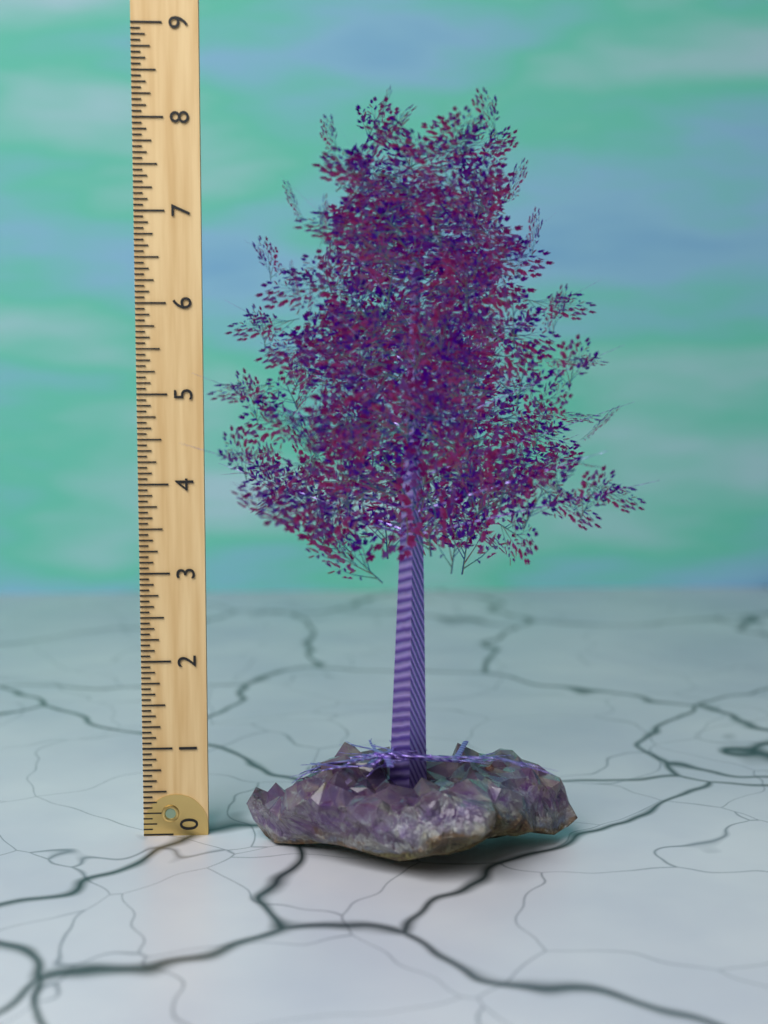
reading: 8.1875 (no unit)
